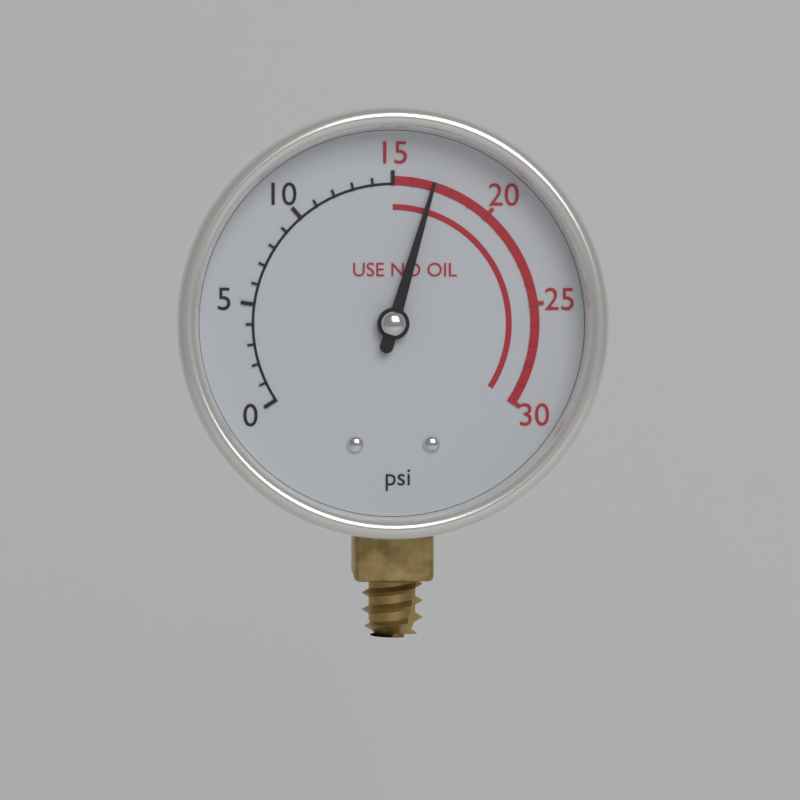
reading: 17 psi
